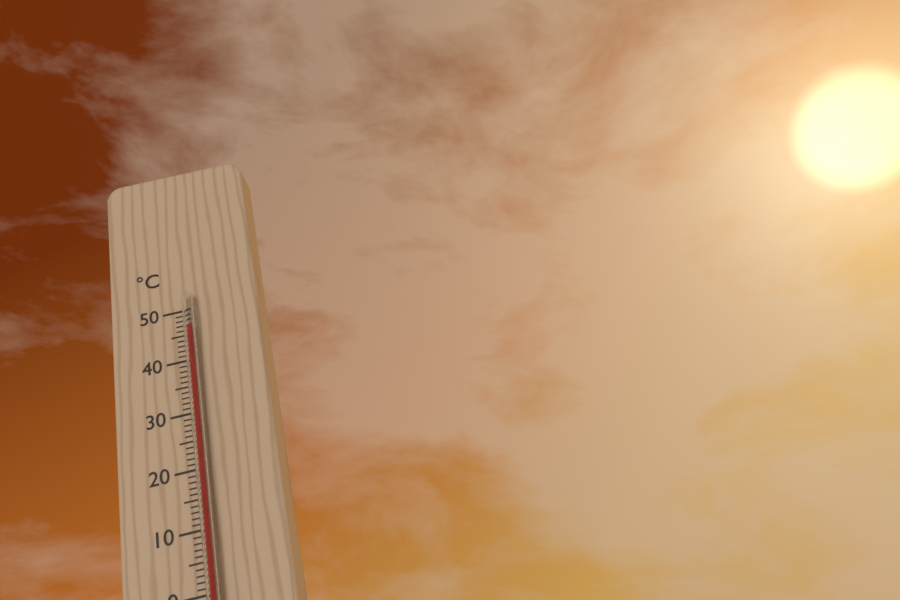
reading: 46 °C
